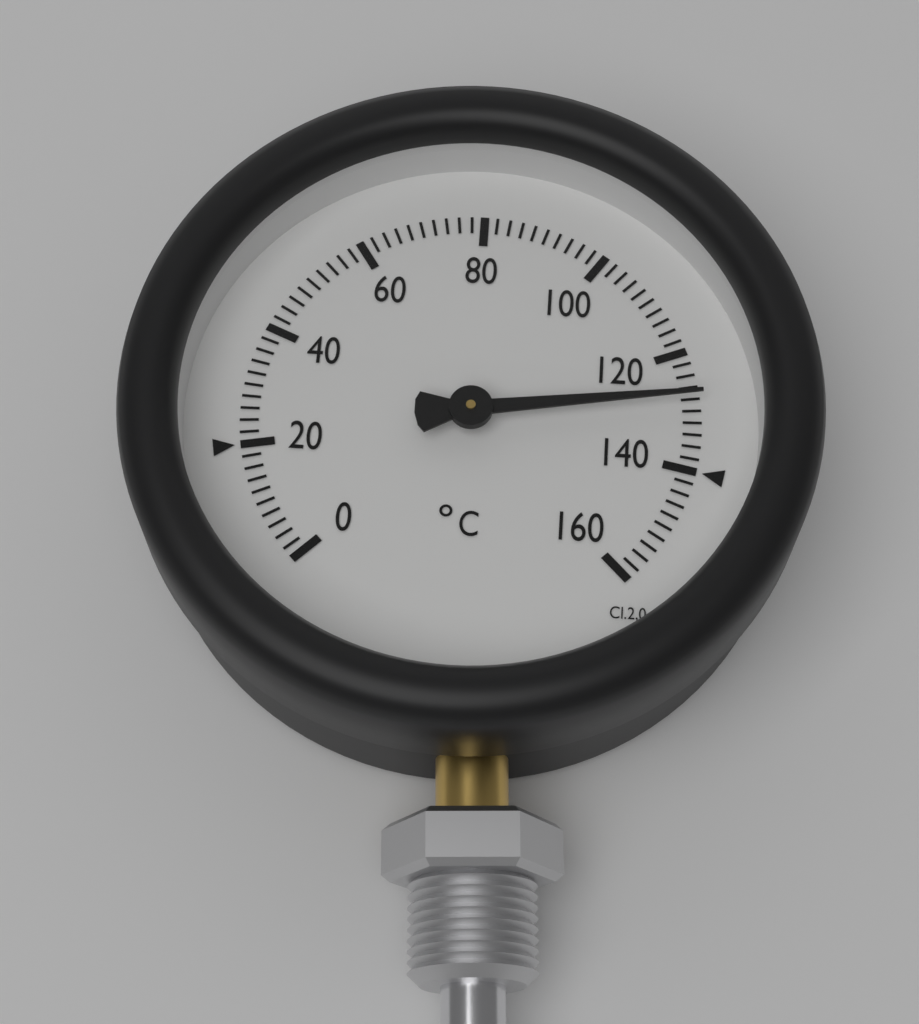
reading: 128 °C
